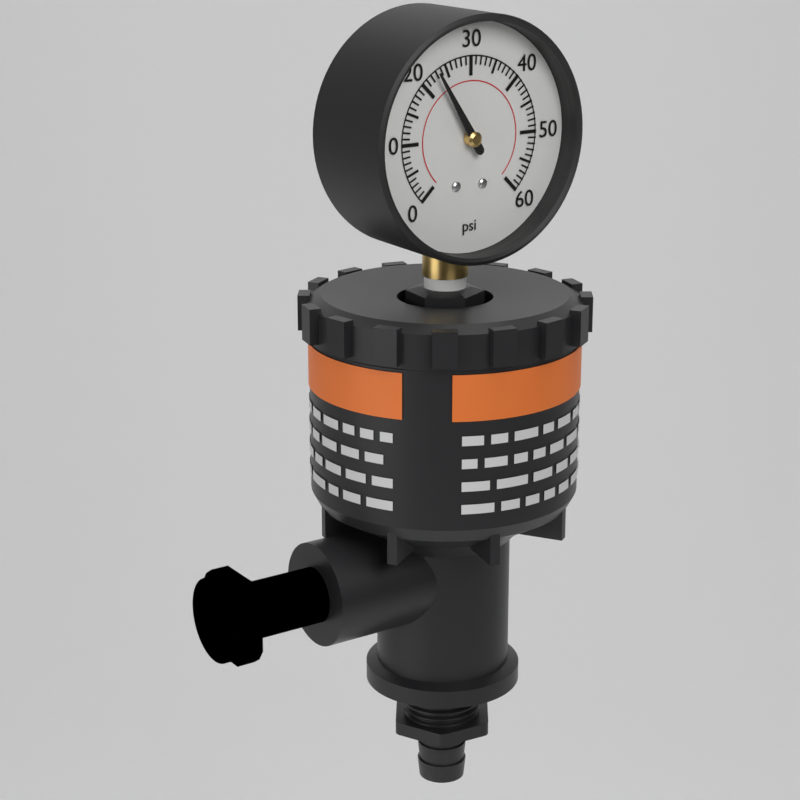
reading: 23 psi
